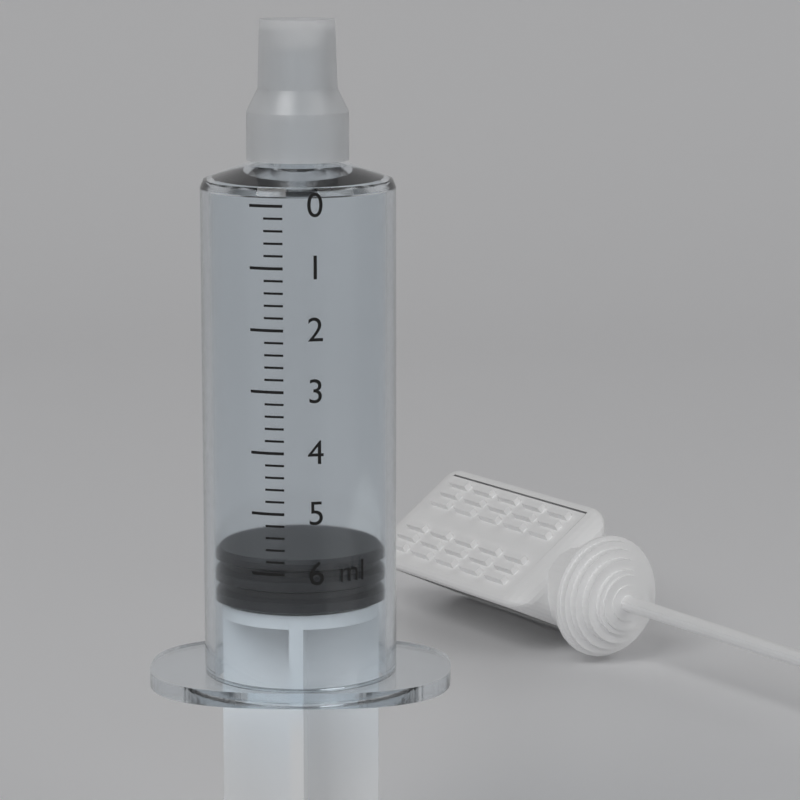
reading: 5.8 ml
